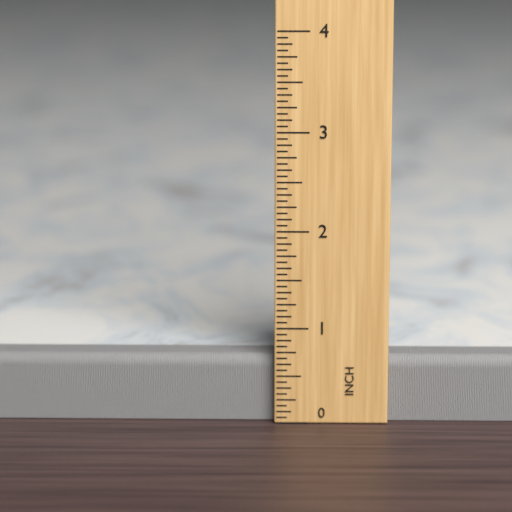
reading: 0.6875 in
